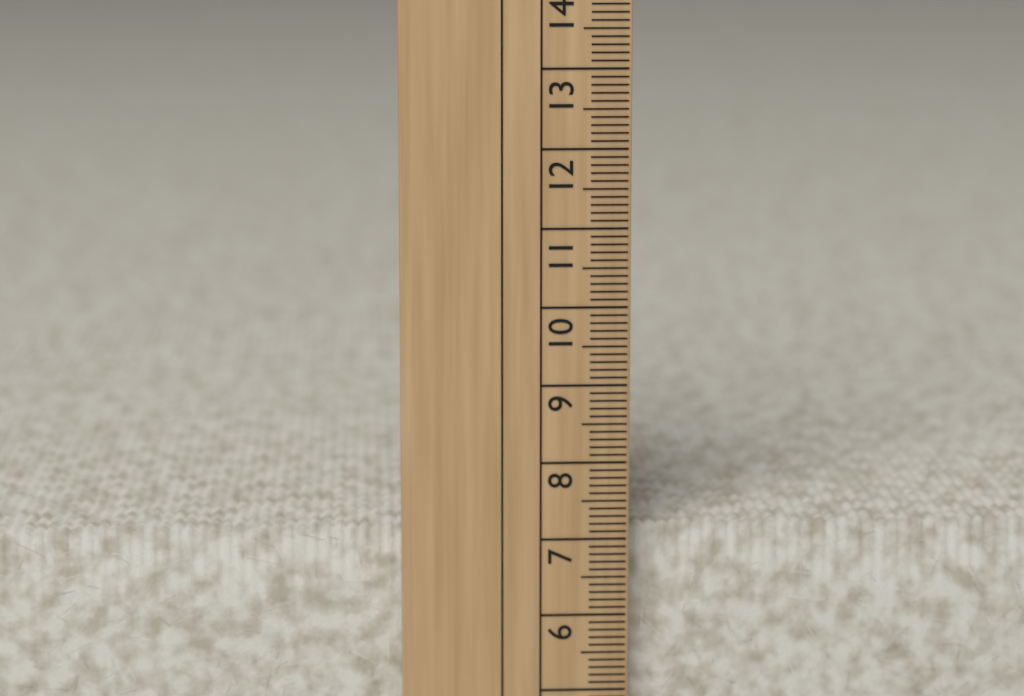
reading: 7.1 cm
